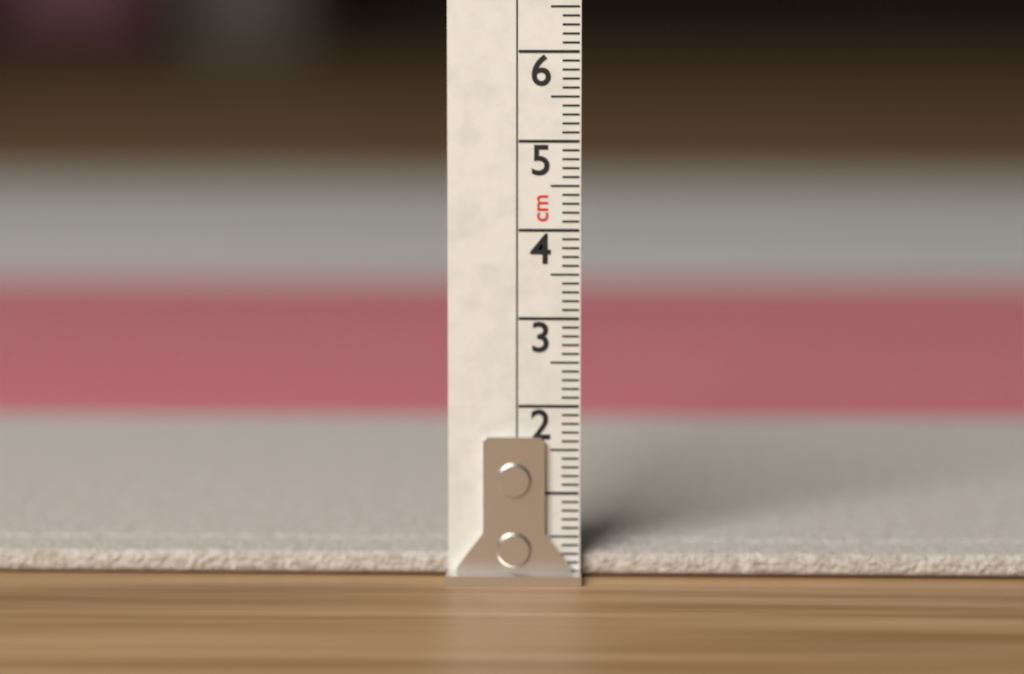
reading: 0.3 cm
